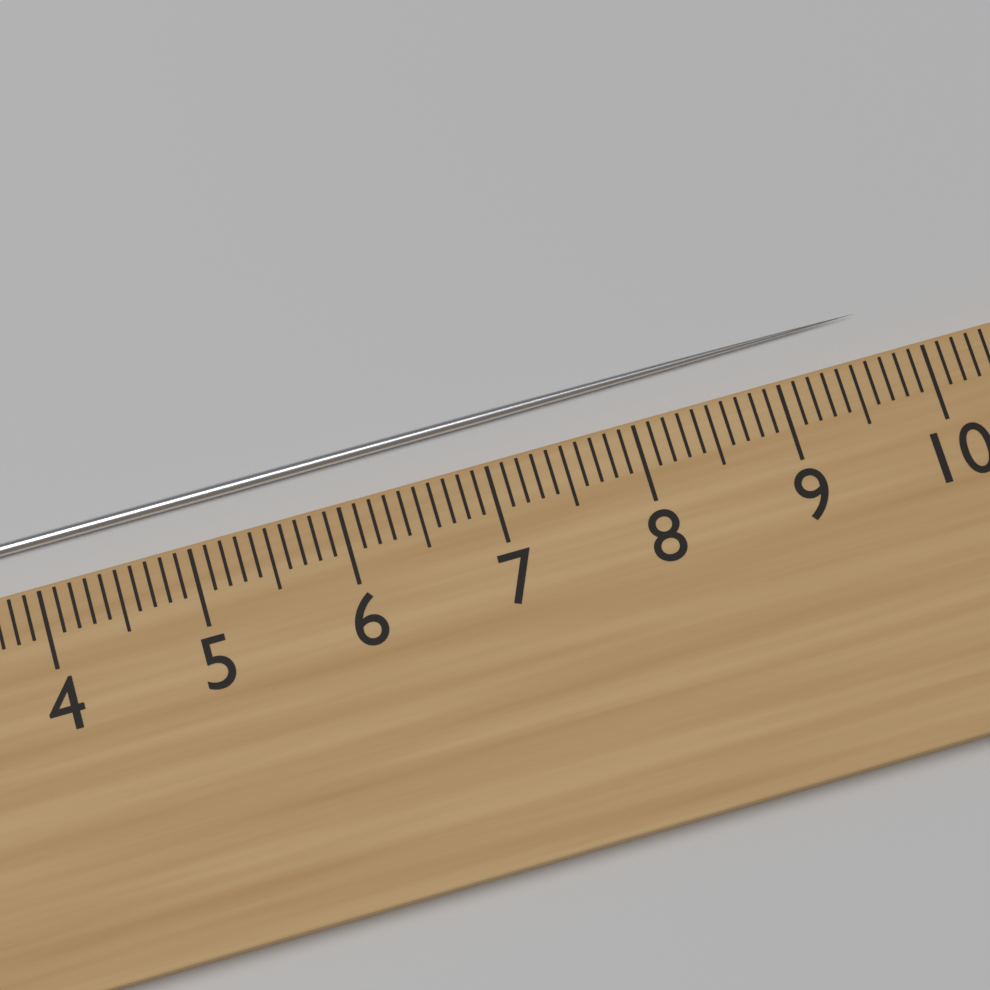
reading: 9.7 cm
